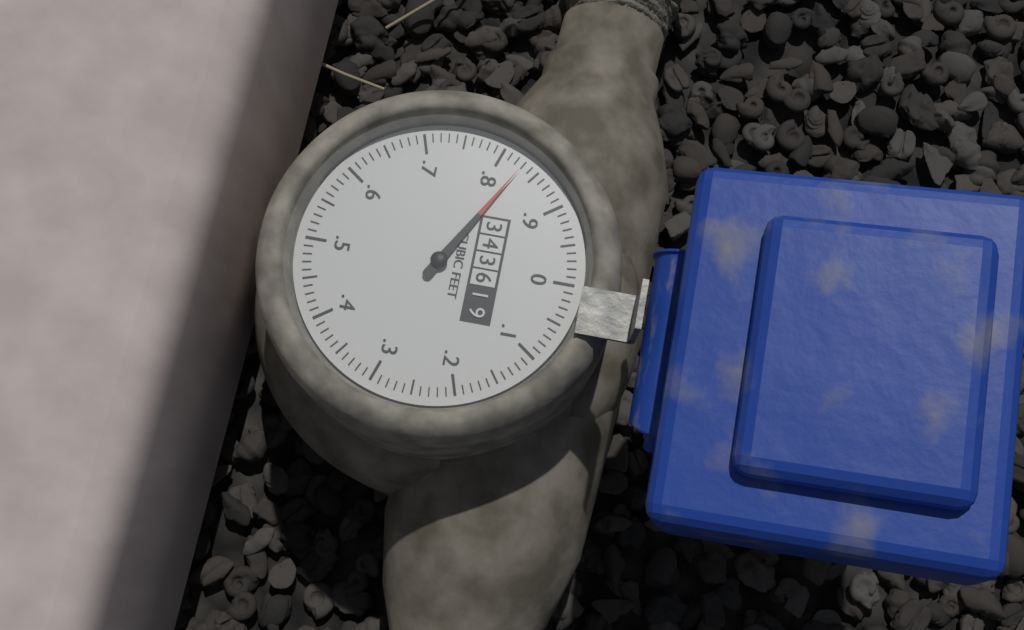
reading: 0.83 cubic feet
